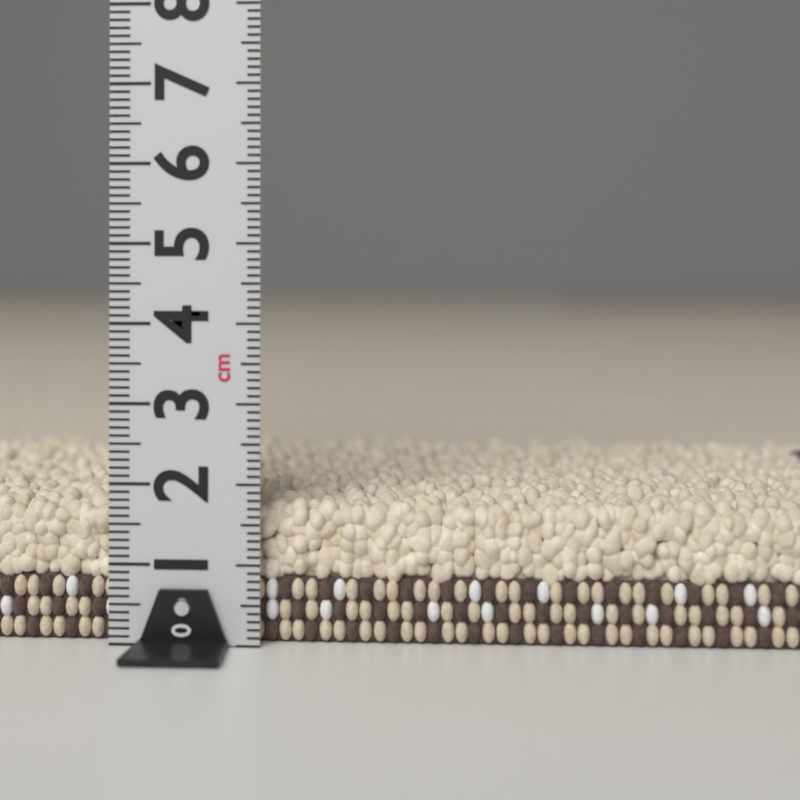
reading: 1.8 cm
